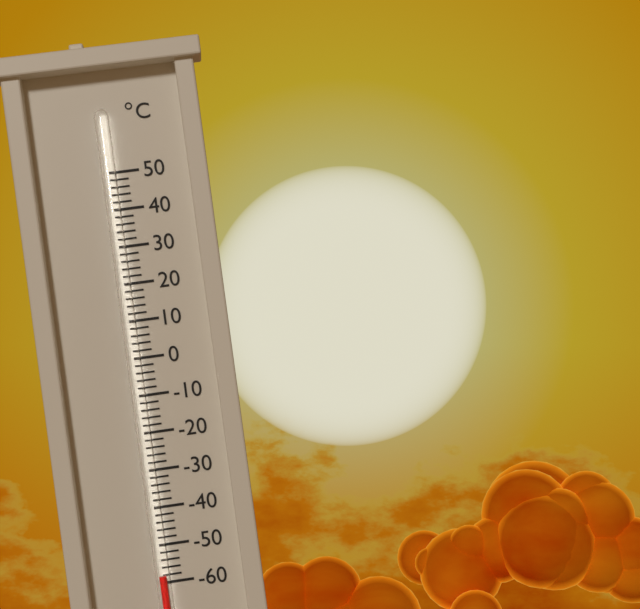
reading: -58 °C
